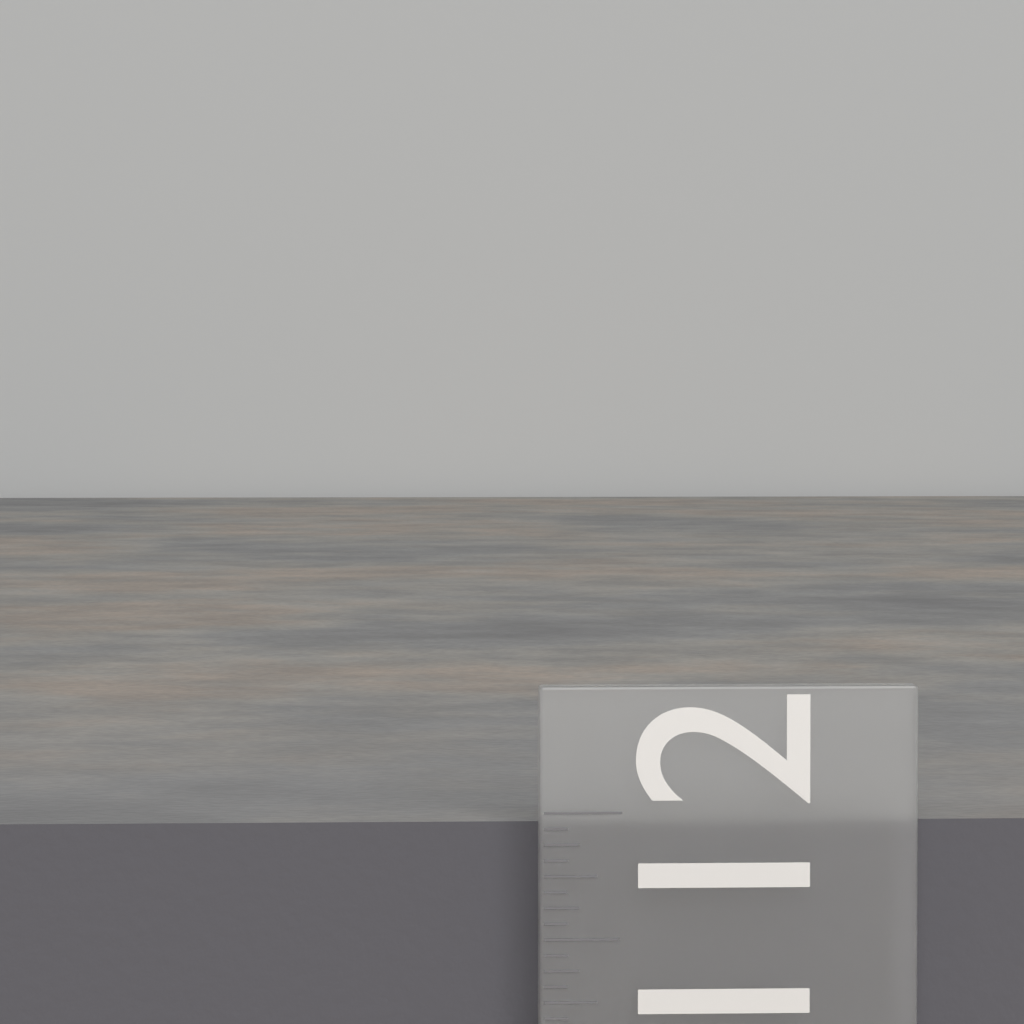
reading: 11.9375 in
